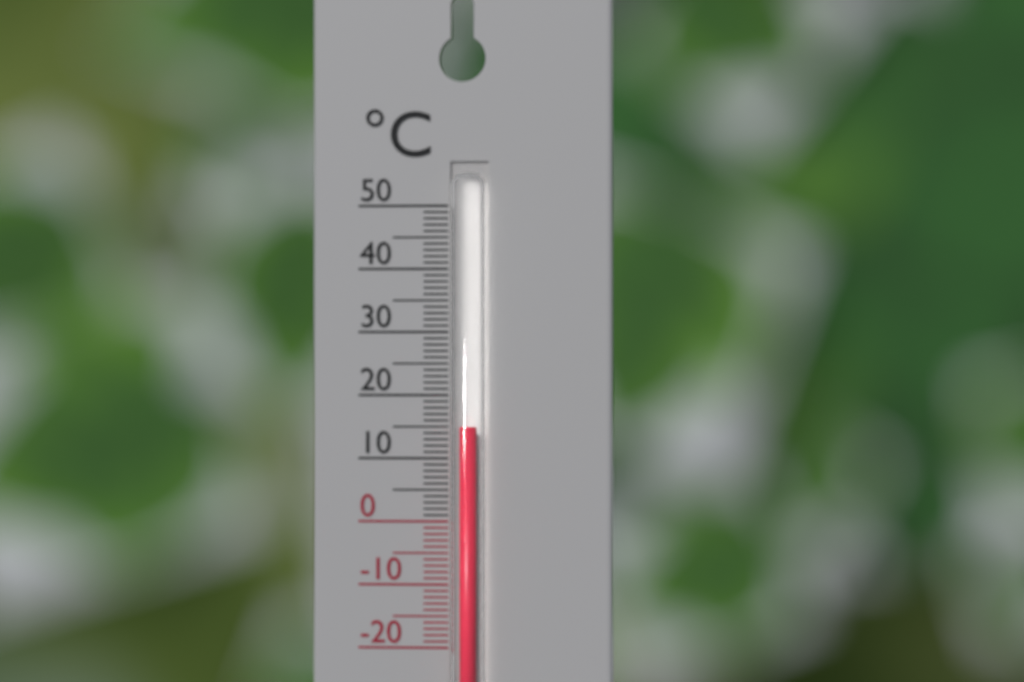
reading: 15 °C
